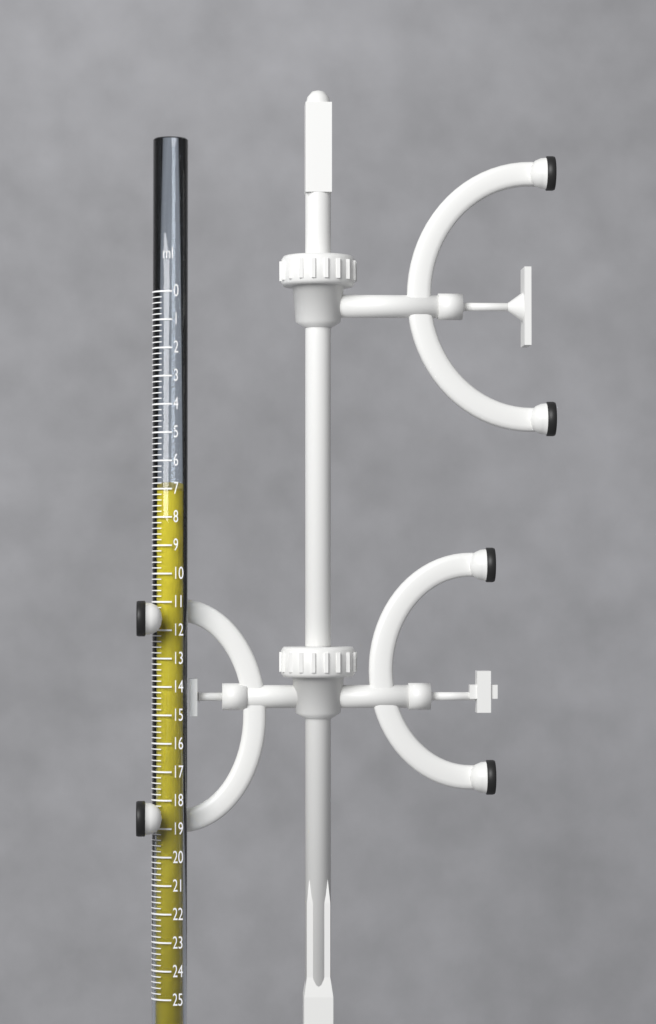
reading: 7.0 ml
